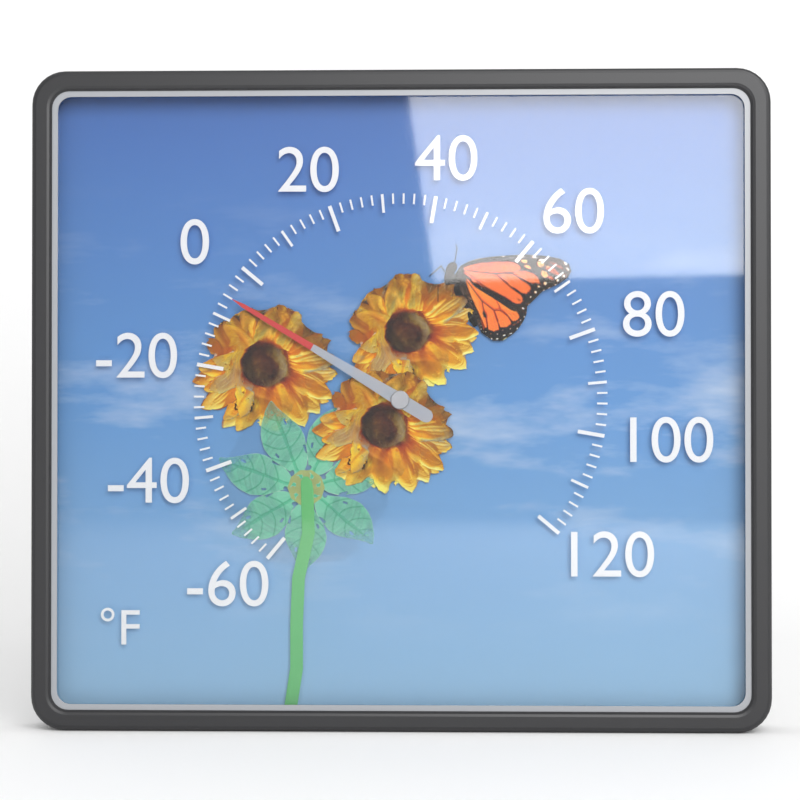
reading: -6 °F
